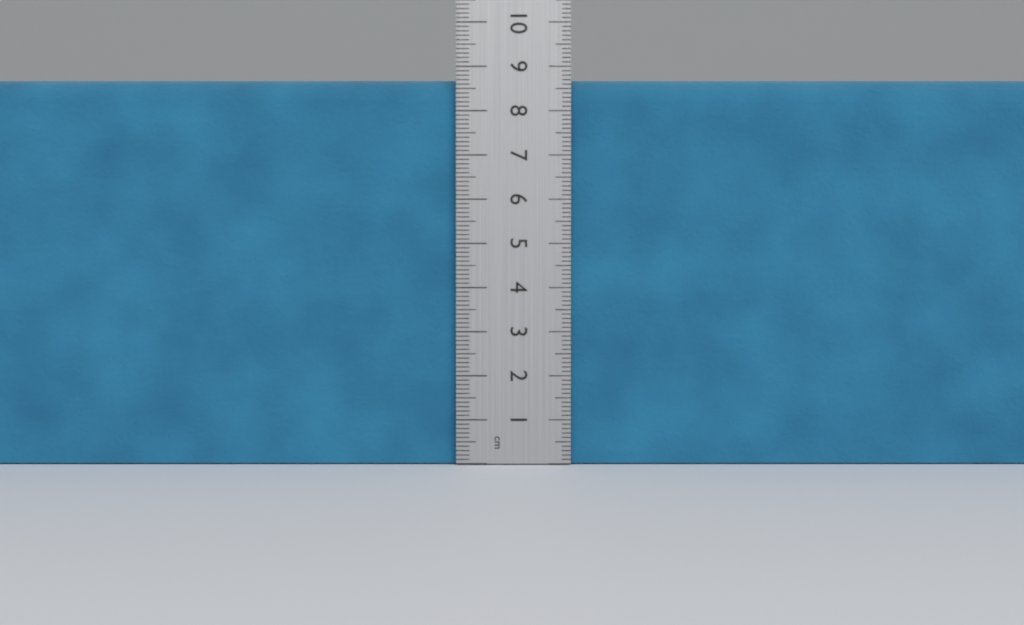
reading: 8.7 cm
